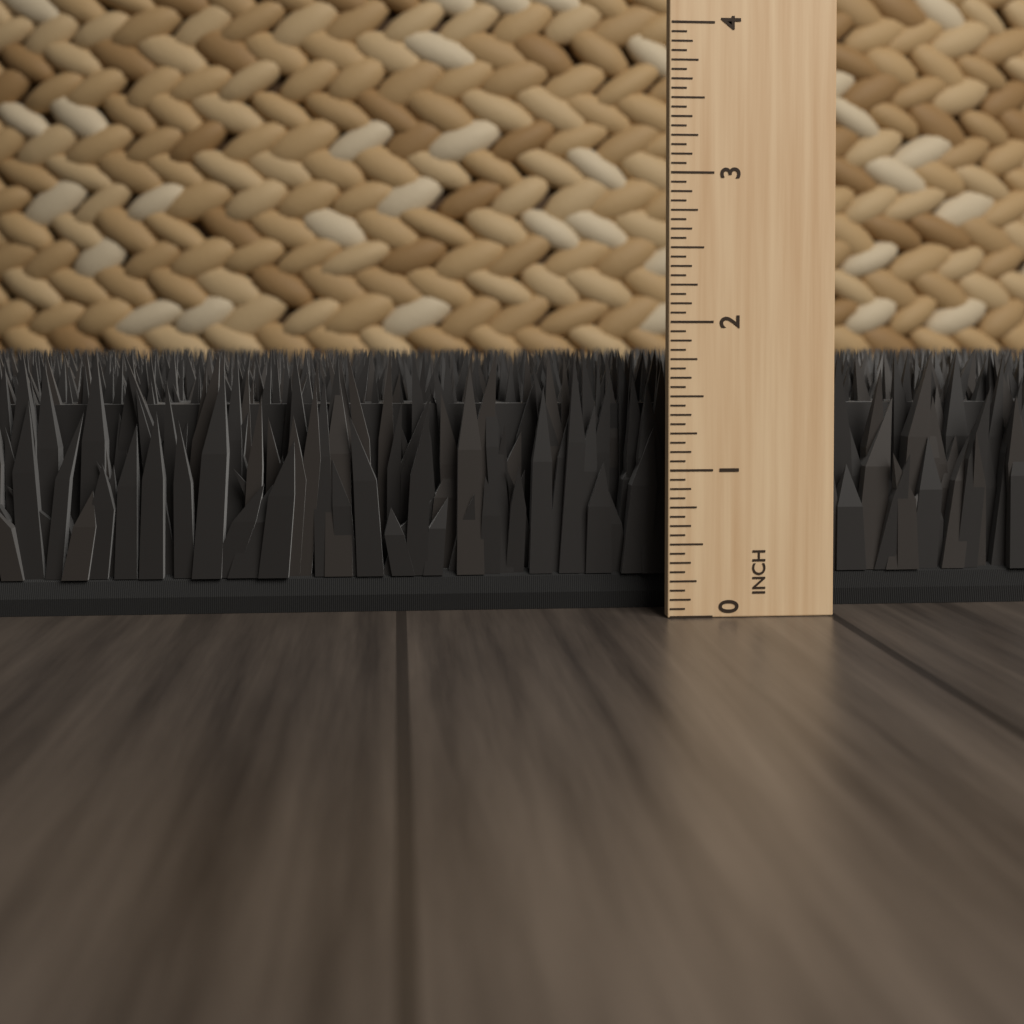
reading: 1.8125 in
